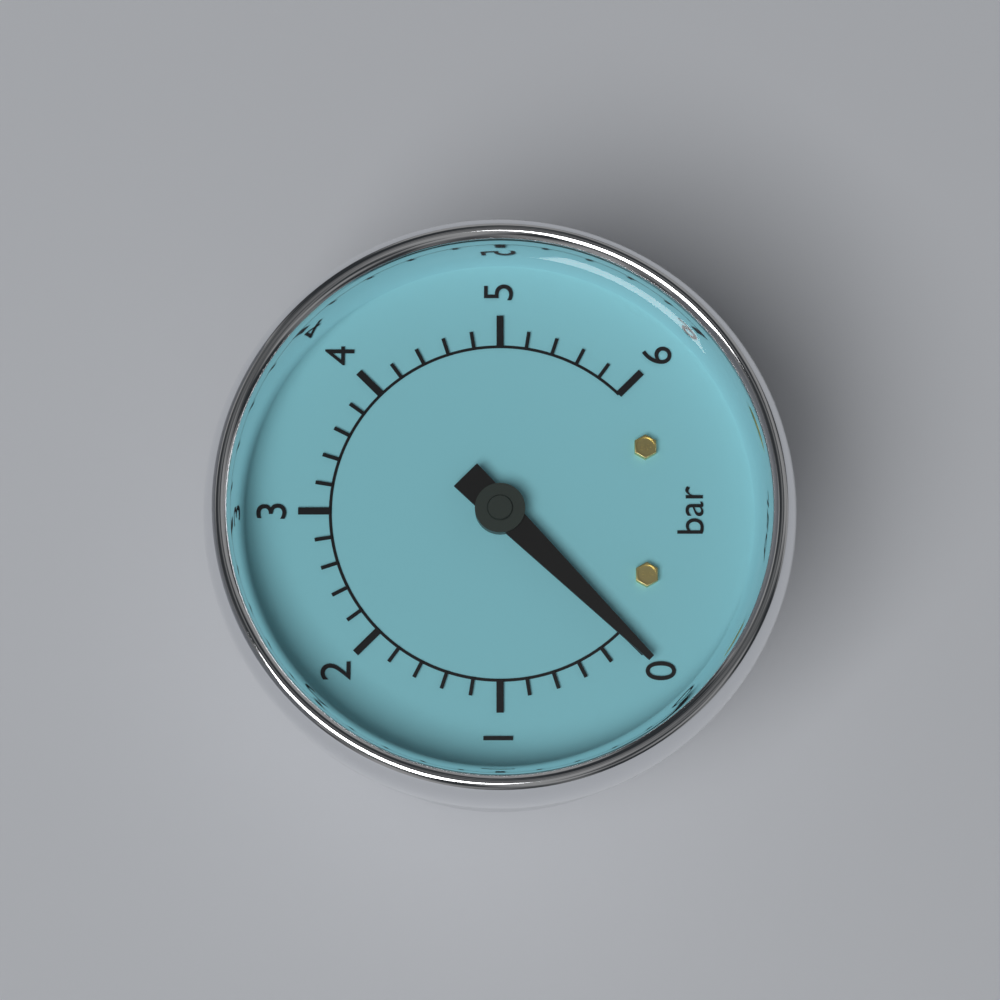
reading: 0.0 bar
